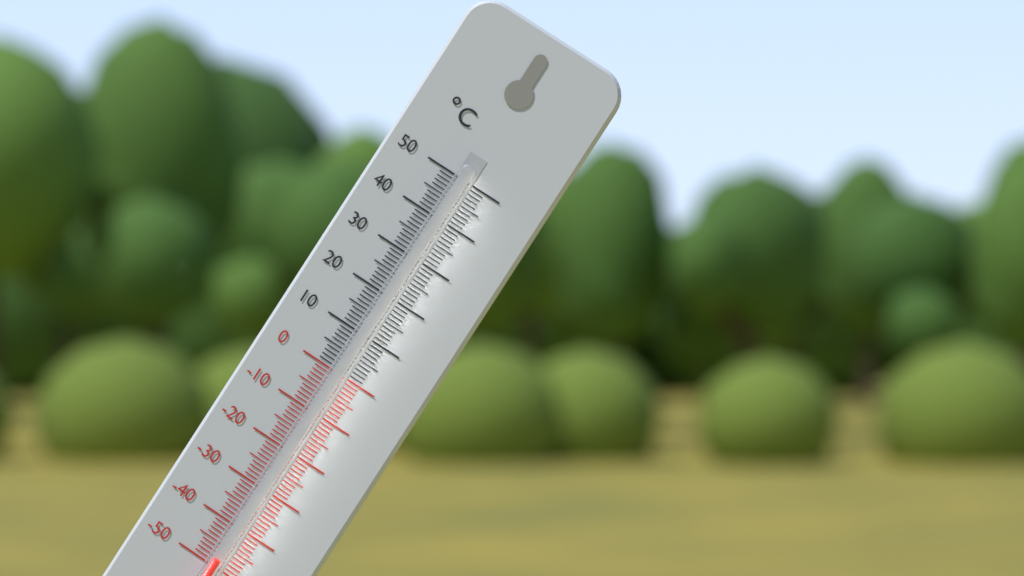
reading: -48 °C
